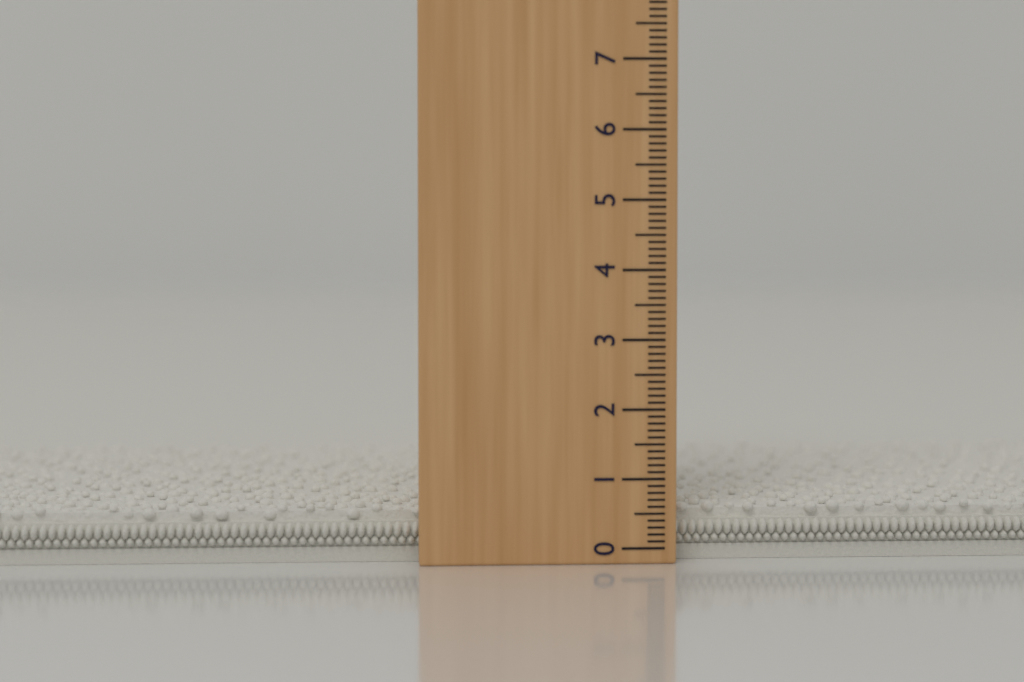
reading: 0.6 (no unit)
